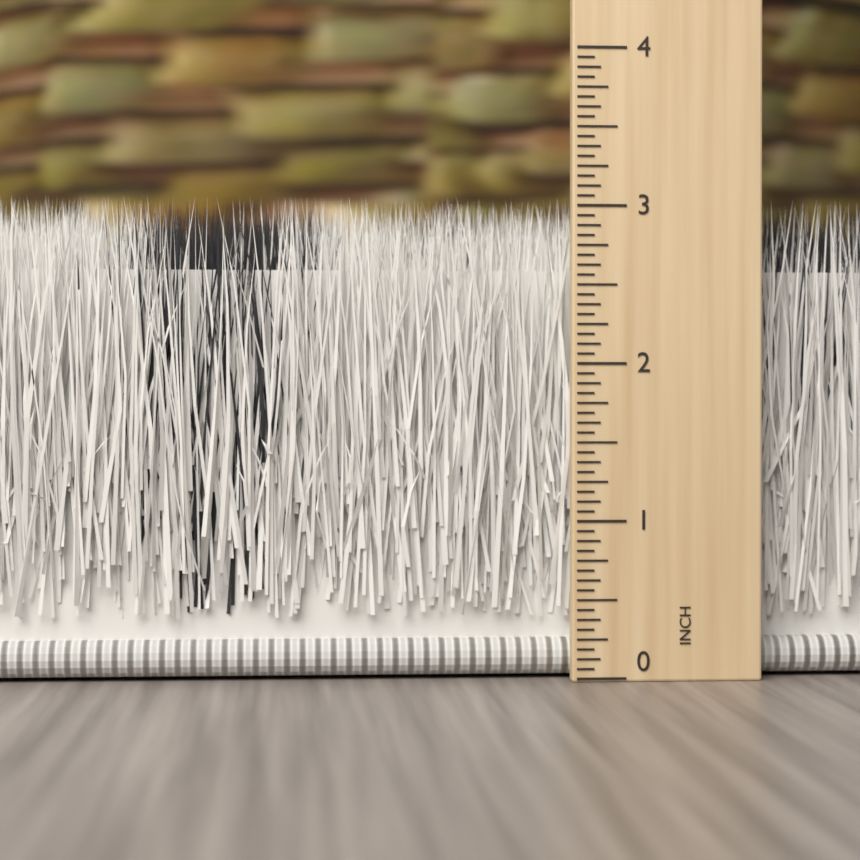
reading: 3.0625 inch
